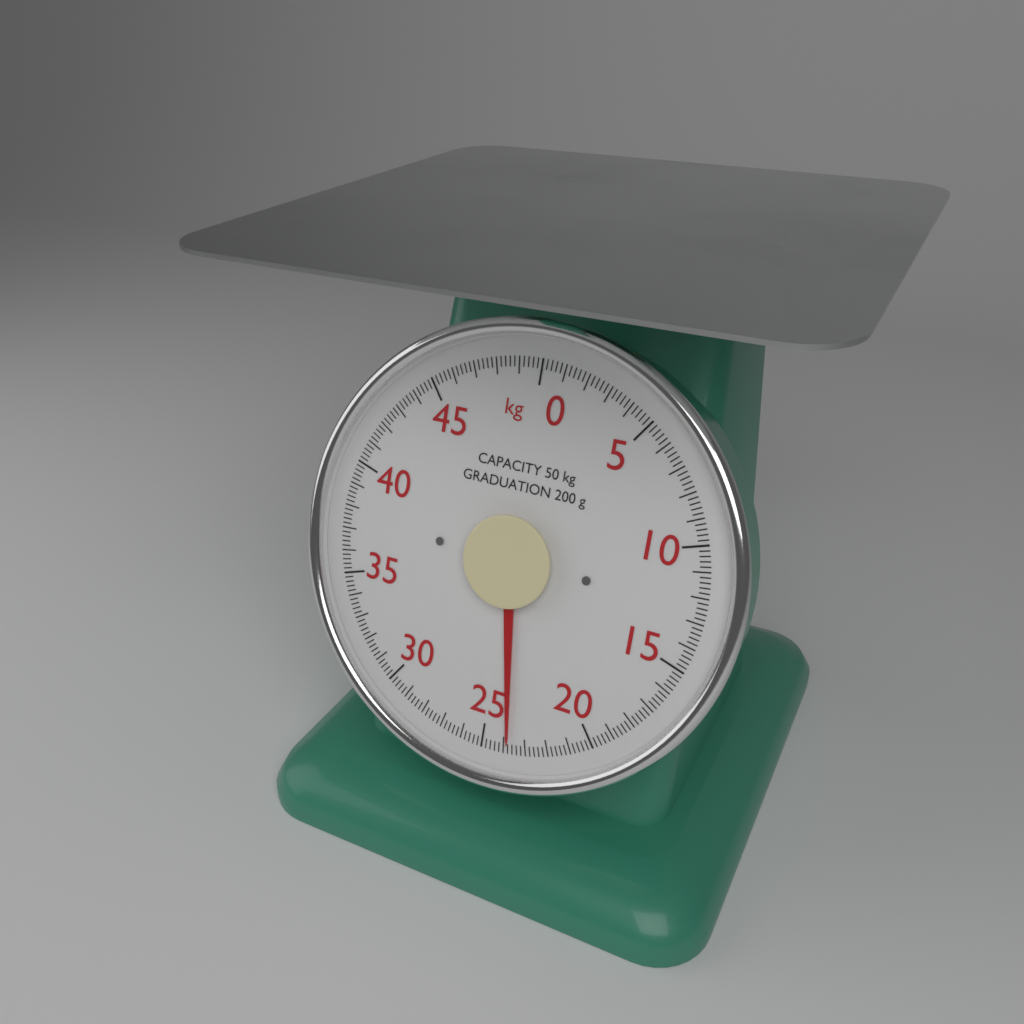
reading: 23.8 kg
